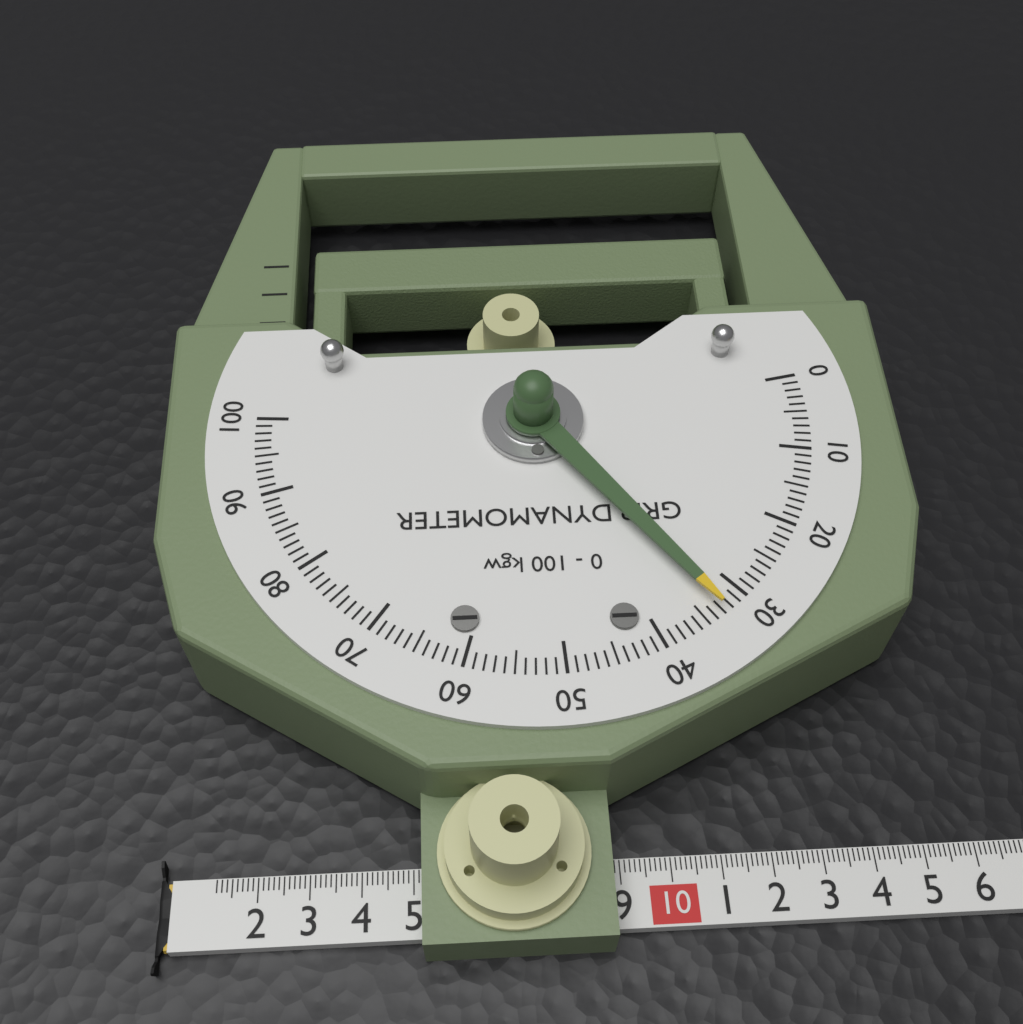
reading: 33 kgw
